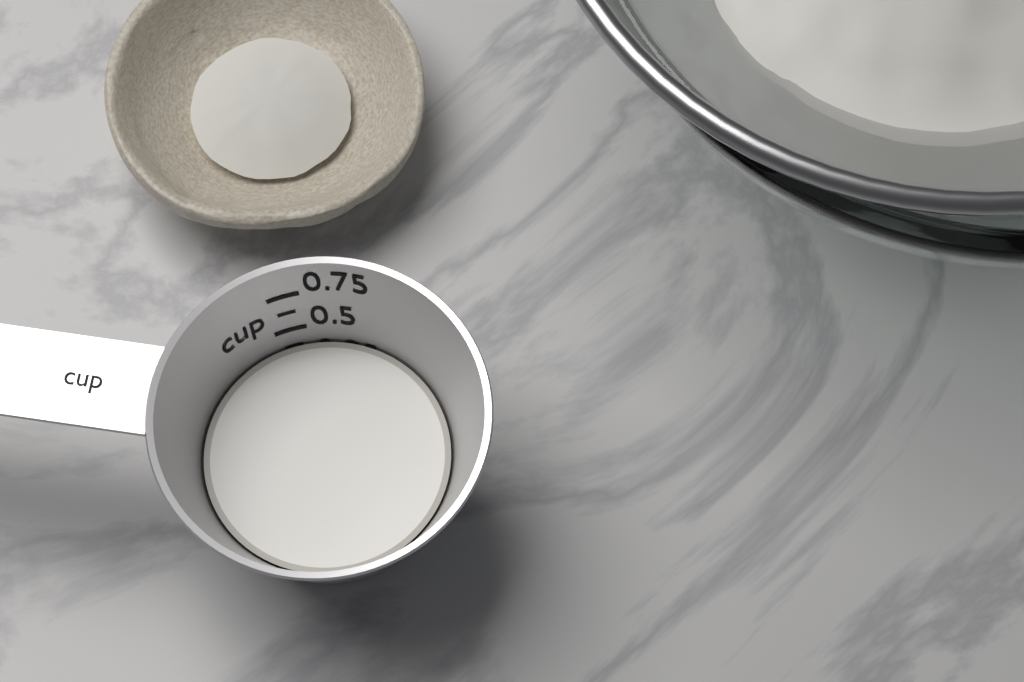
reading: 0.375 cup
